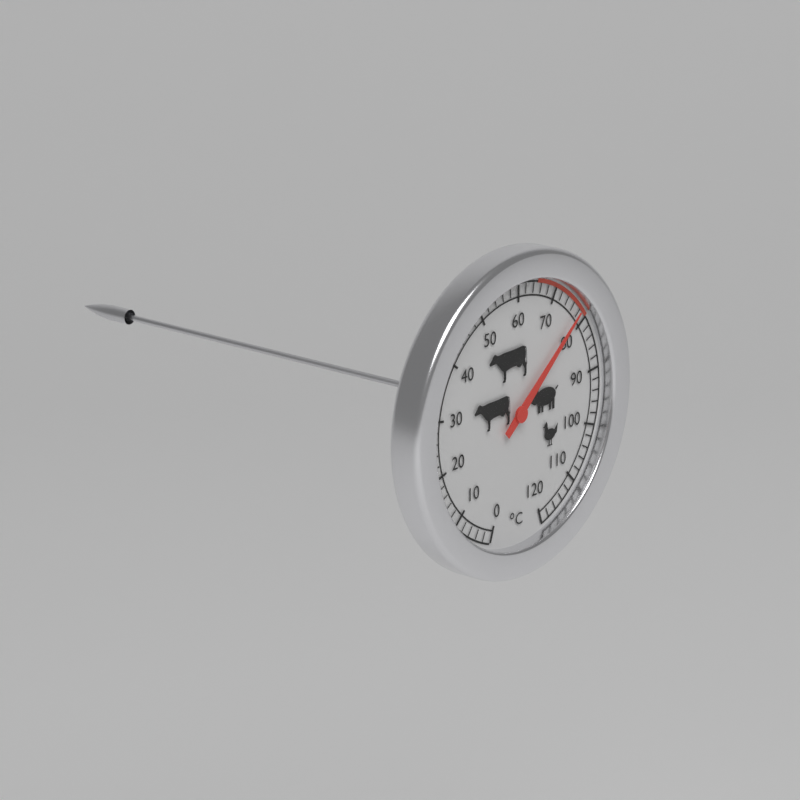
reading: 78 °C
